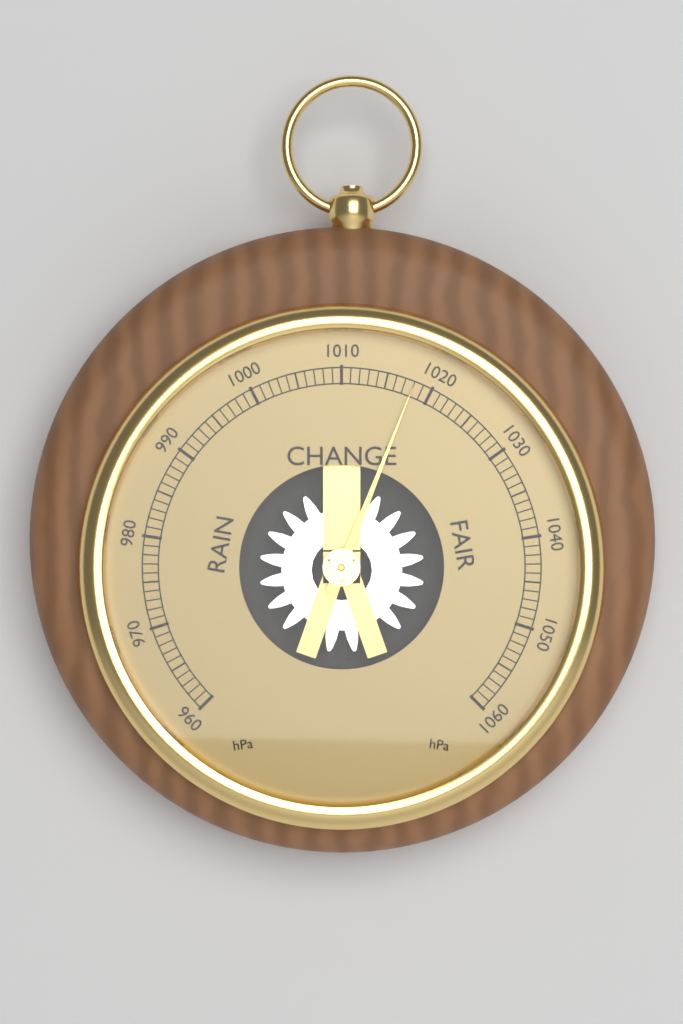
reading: 1018 hPa
